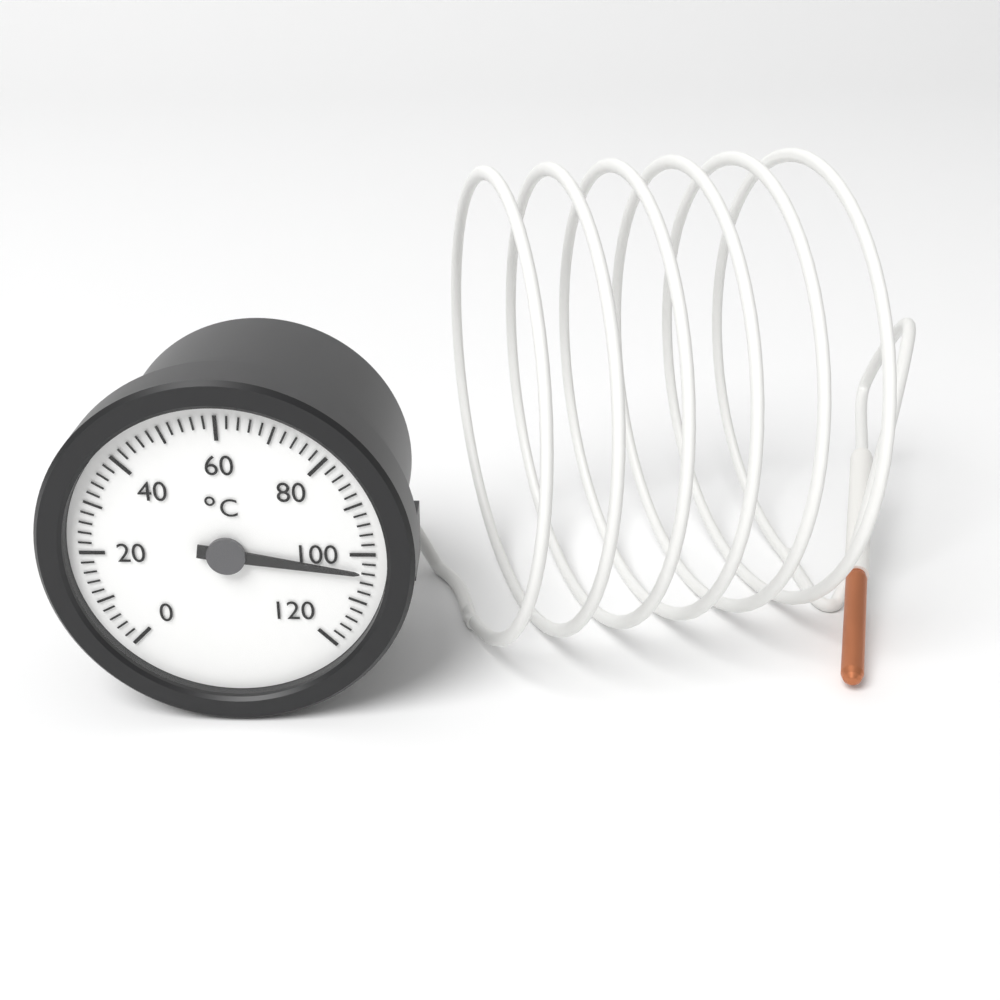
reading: 104 °C
